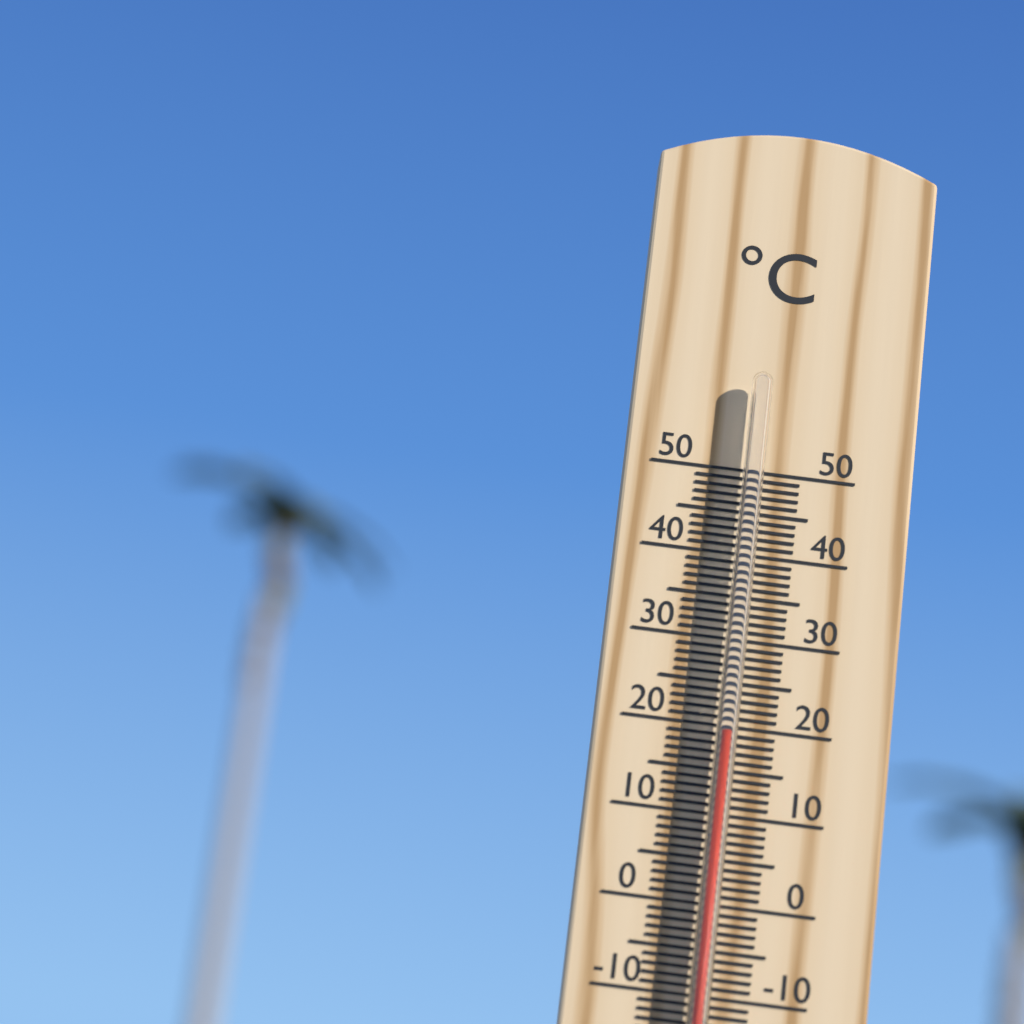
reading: 19 °C
